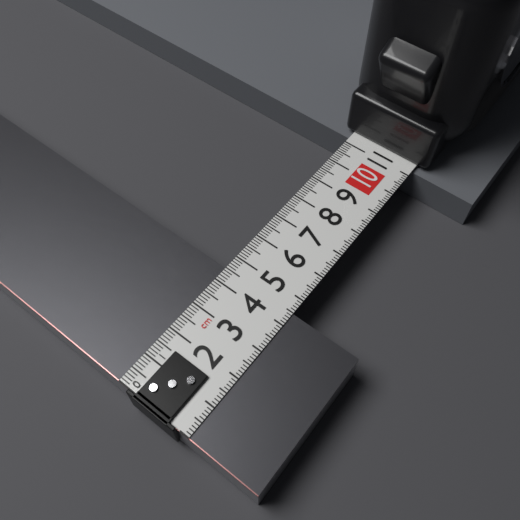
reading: 4.5 cm
